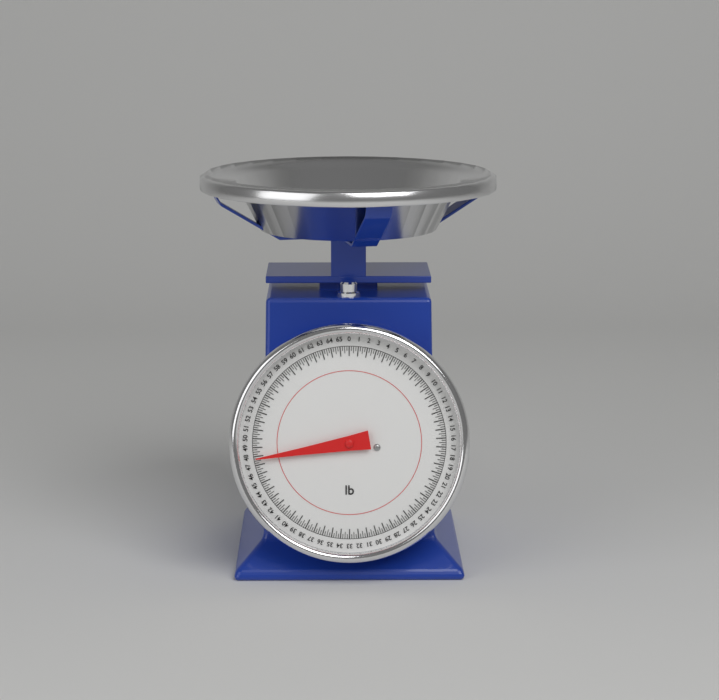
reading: 47.75 lb
